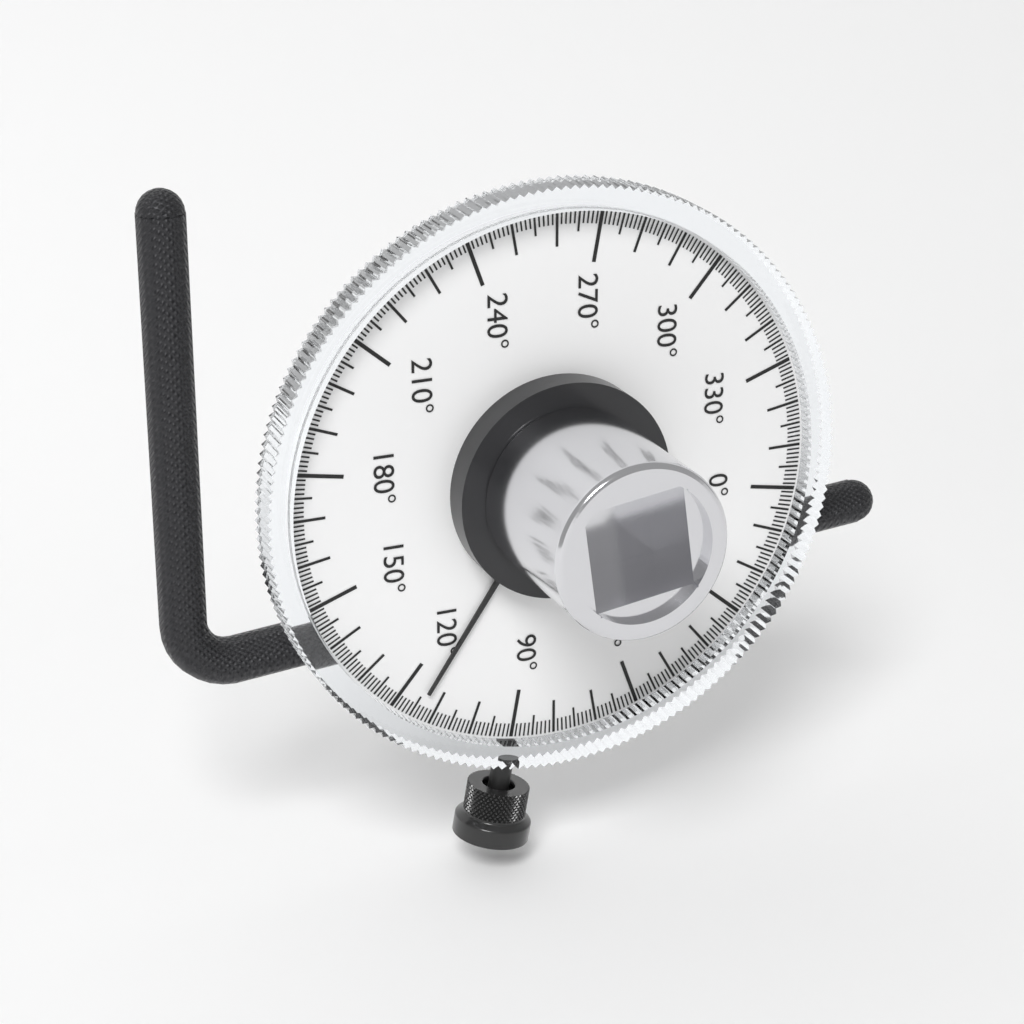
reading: 114 °
